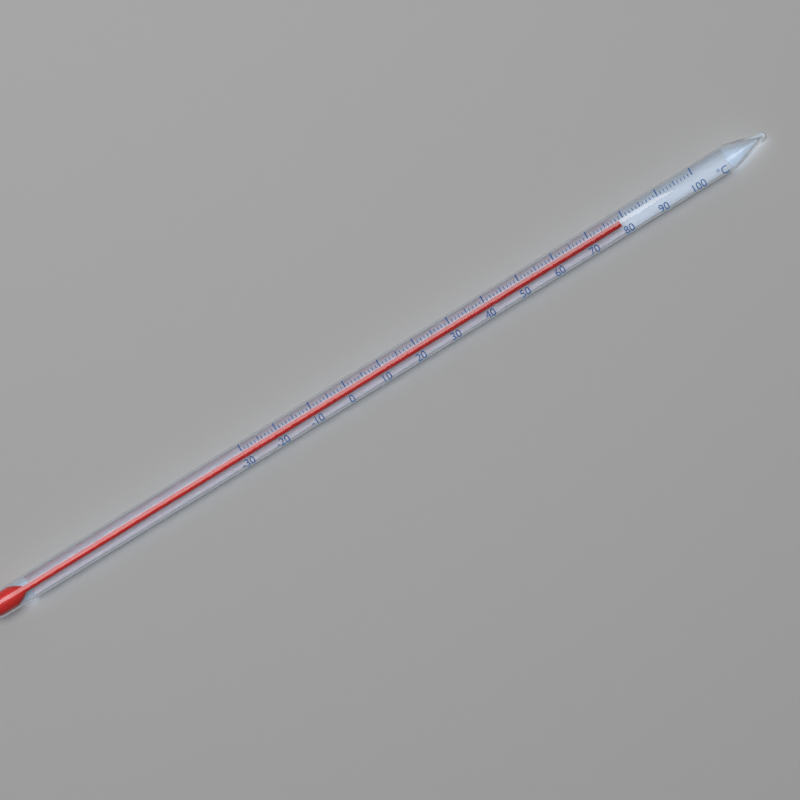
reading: 79 °C
